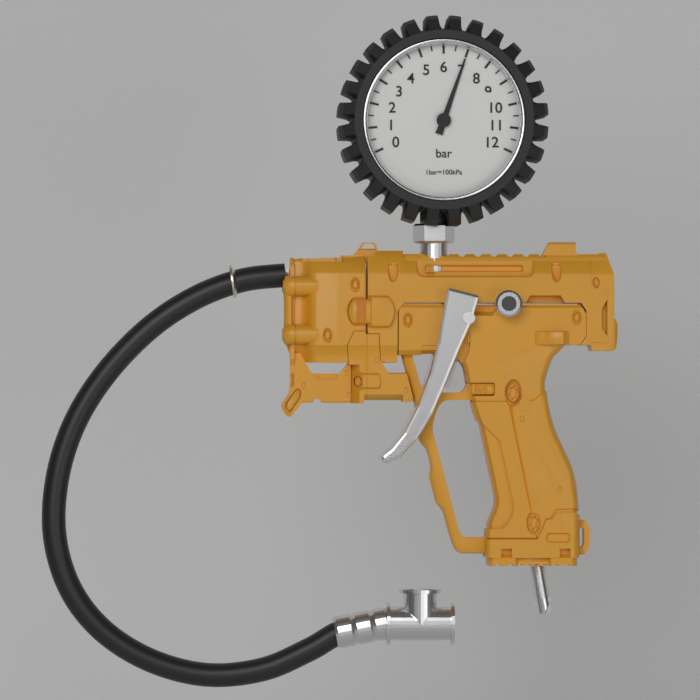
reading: 7.0 bar
